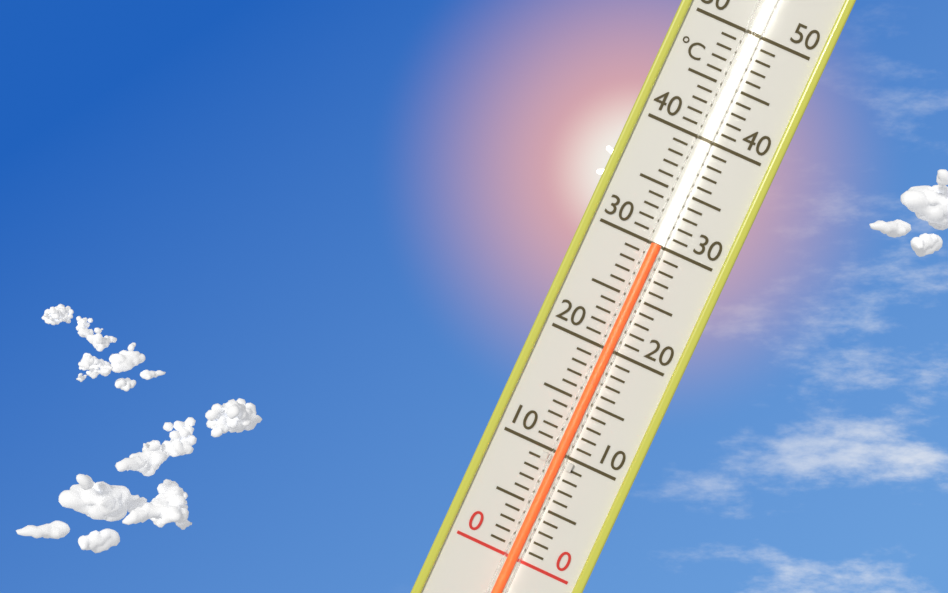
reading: 30 °C
